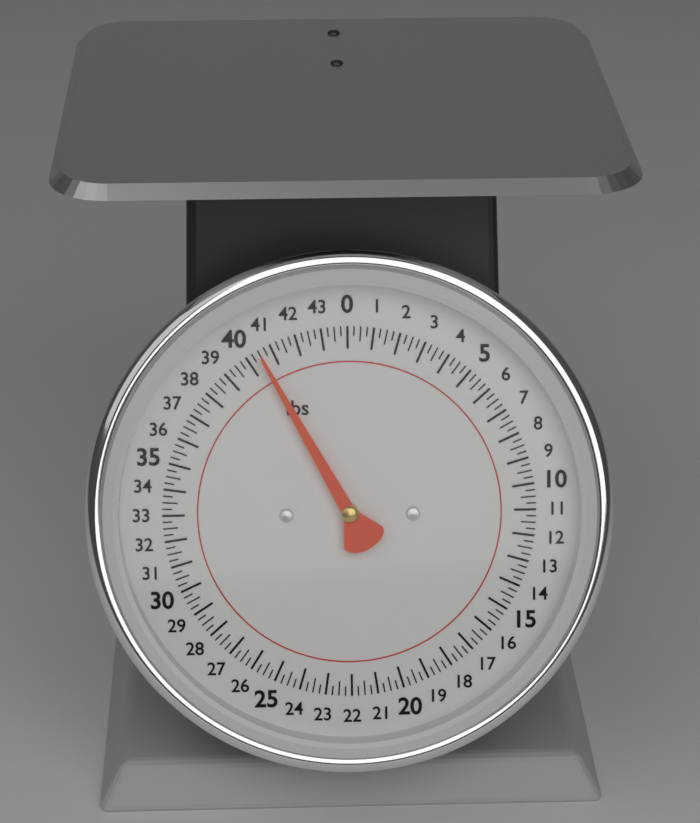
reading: 40.50 lbs
